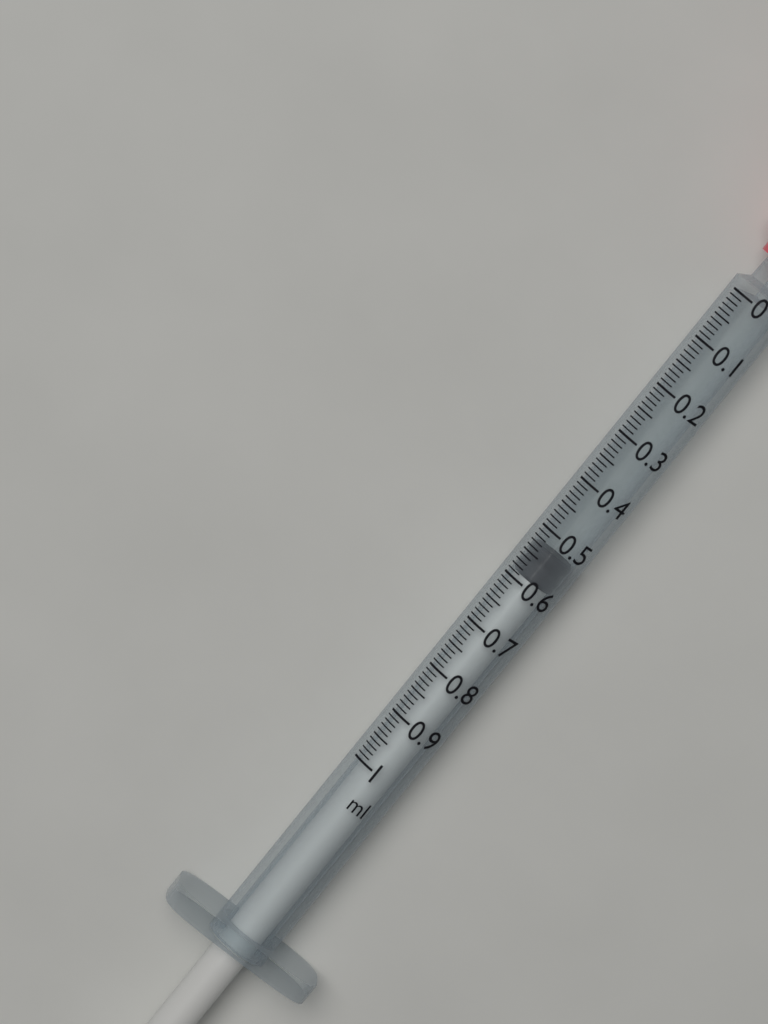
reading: 0.53 ml
